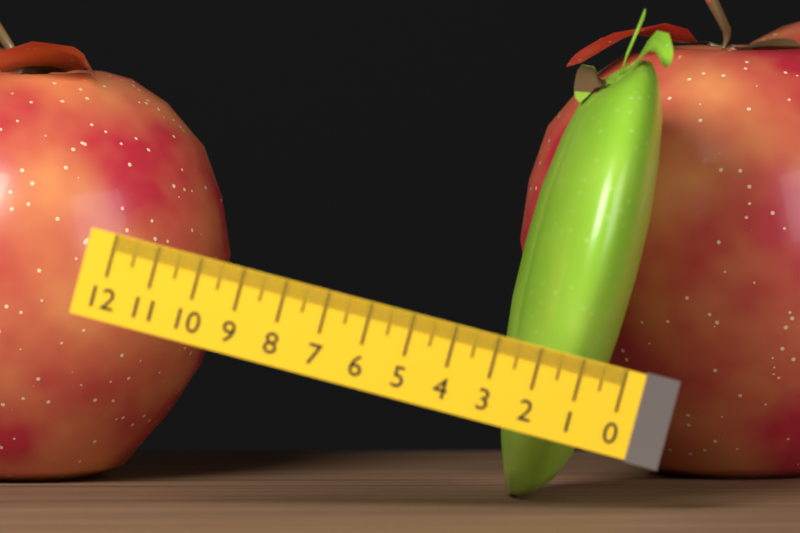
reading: 2.6 (no unit)
